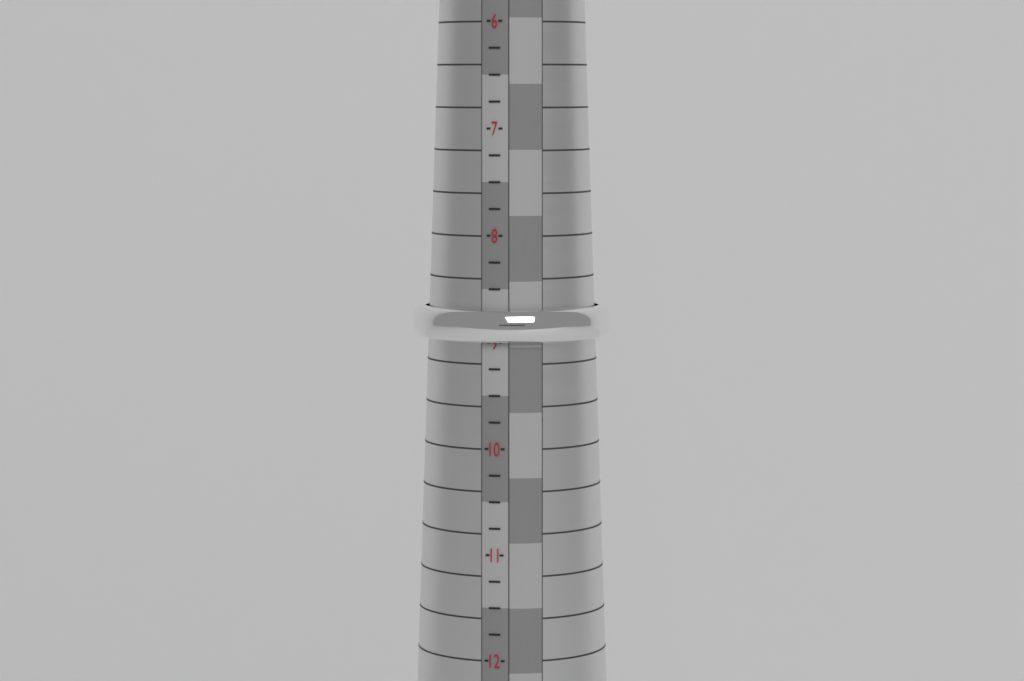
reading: 9.00 (no unit)
